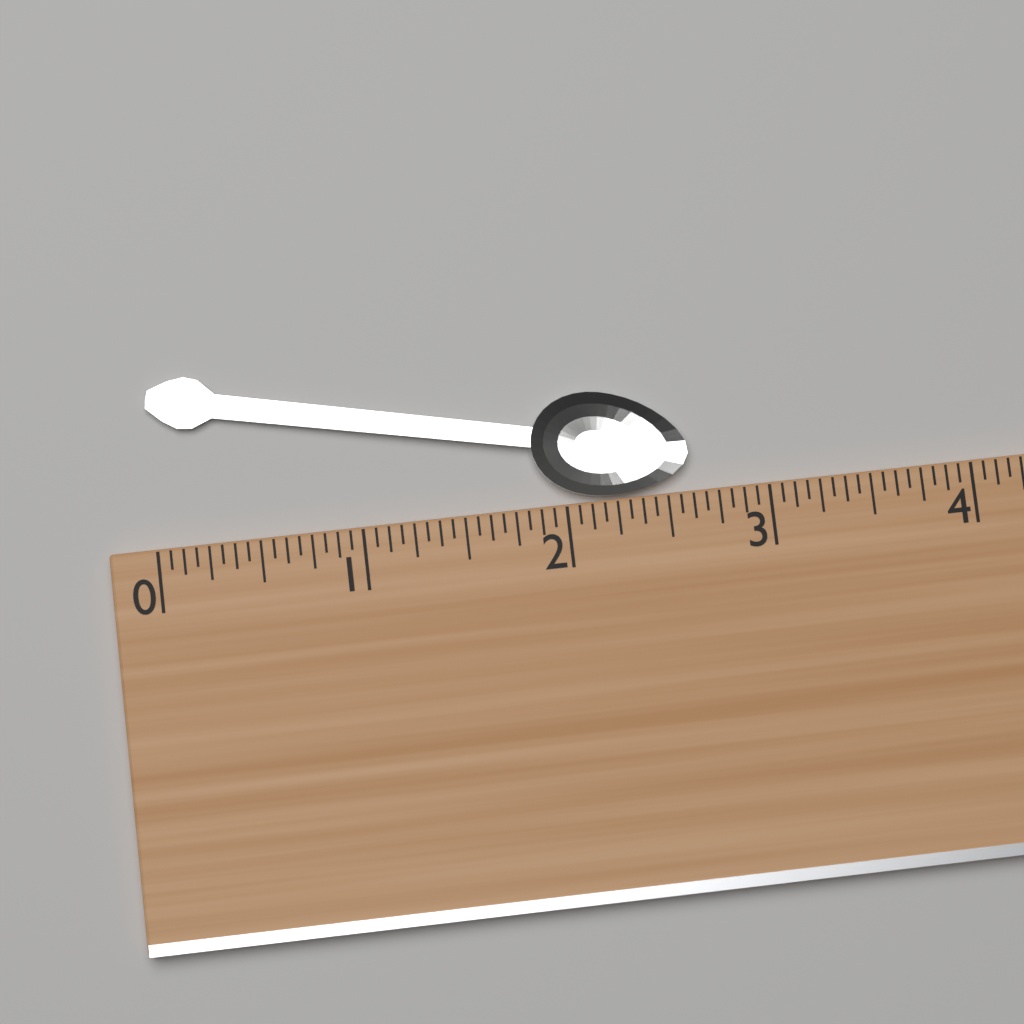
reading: 2.6250 (no unit)
